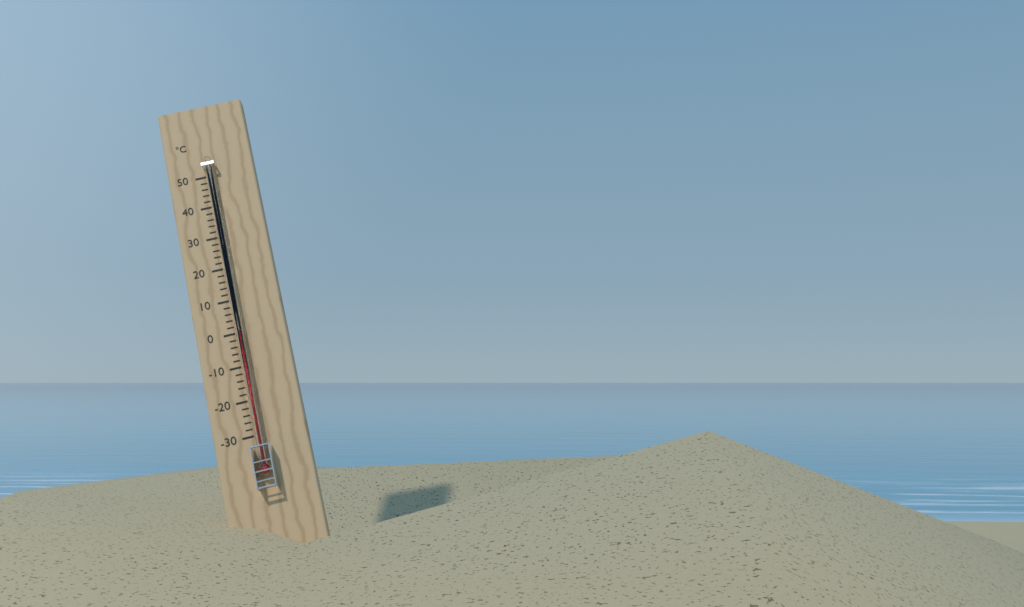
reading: 0 °C
